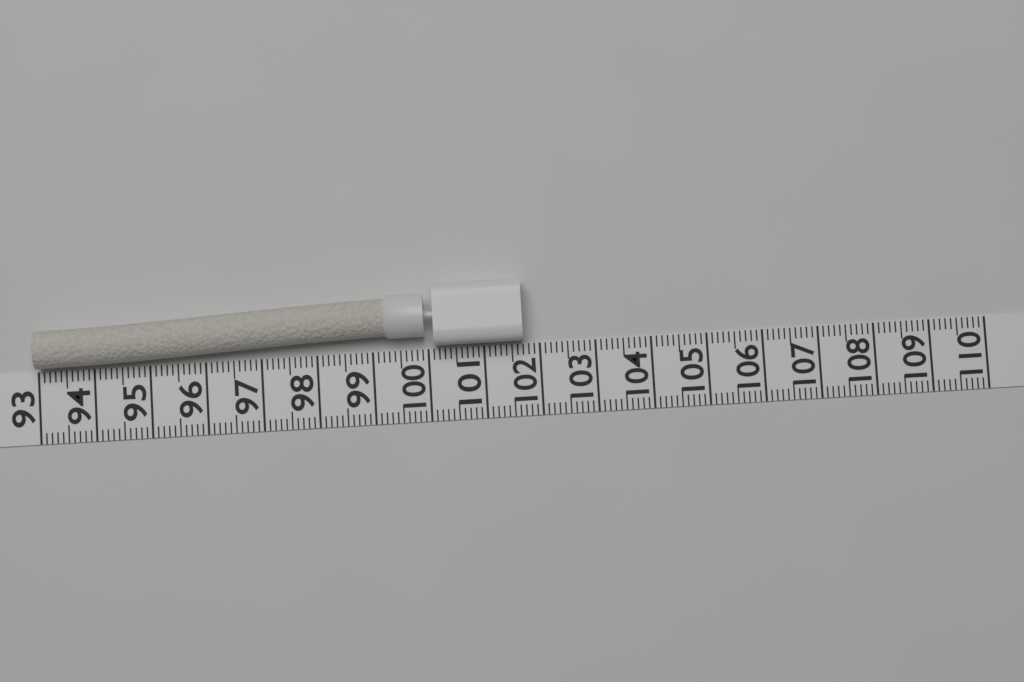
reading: 101.7 (no unit)
